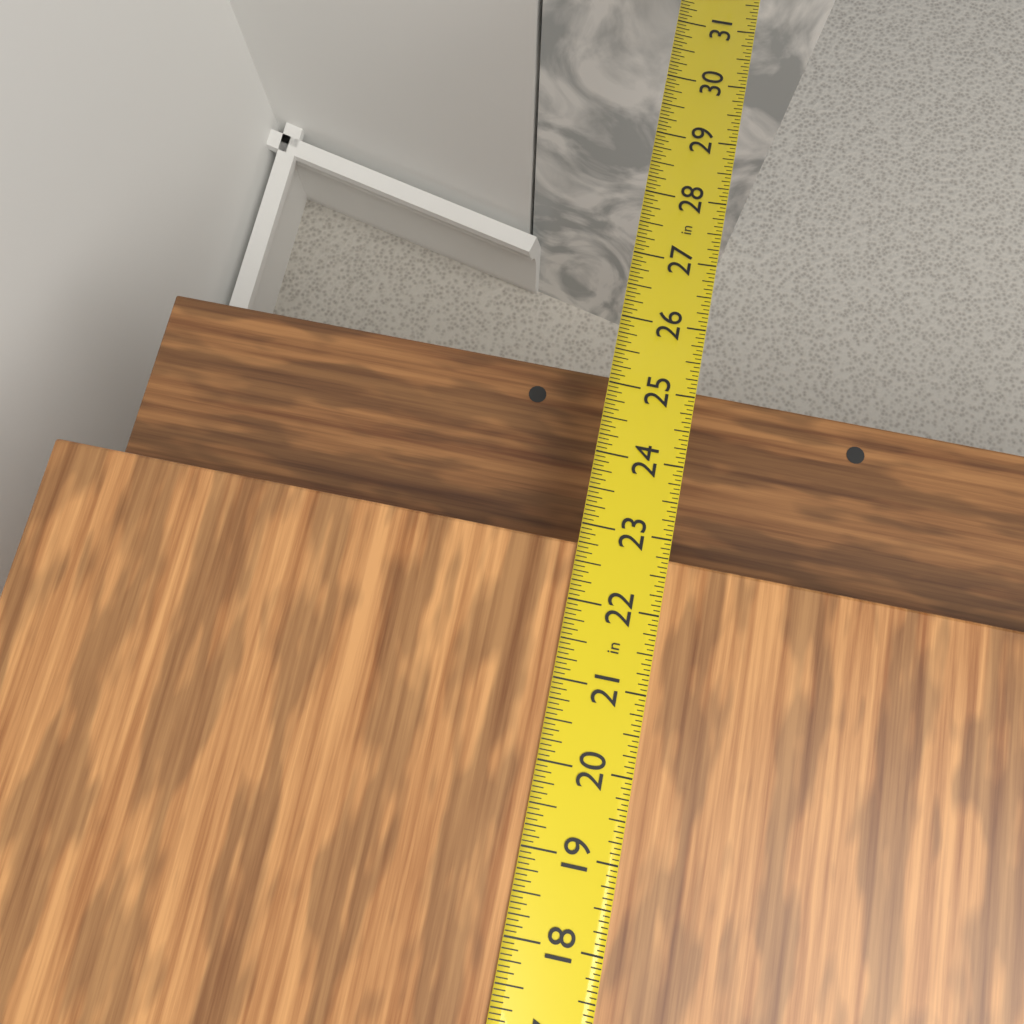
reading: 22.7500 in
